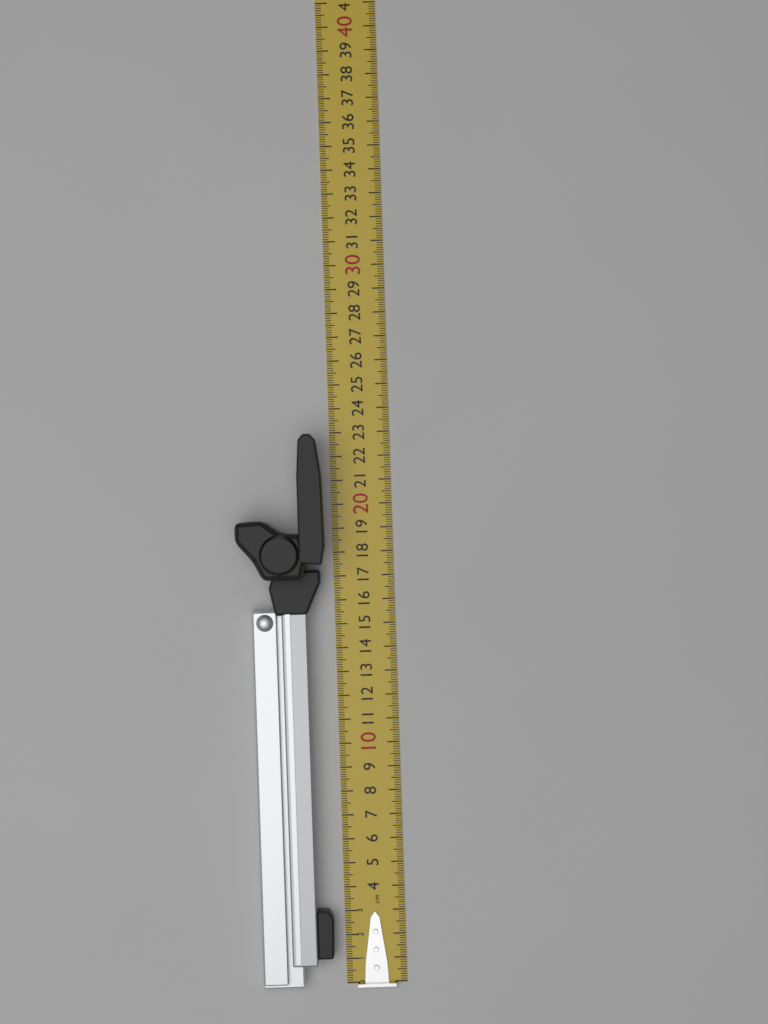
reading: 22.9 cm
